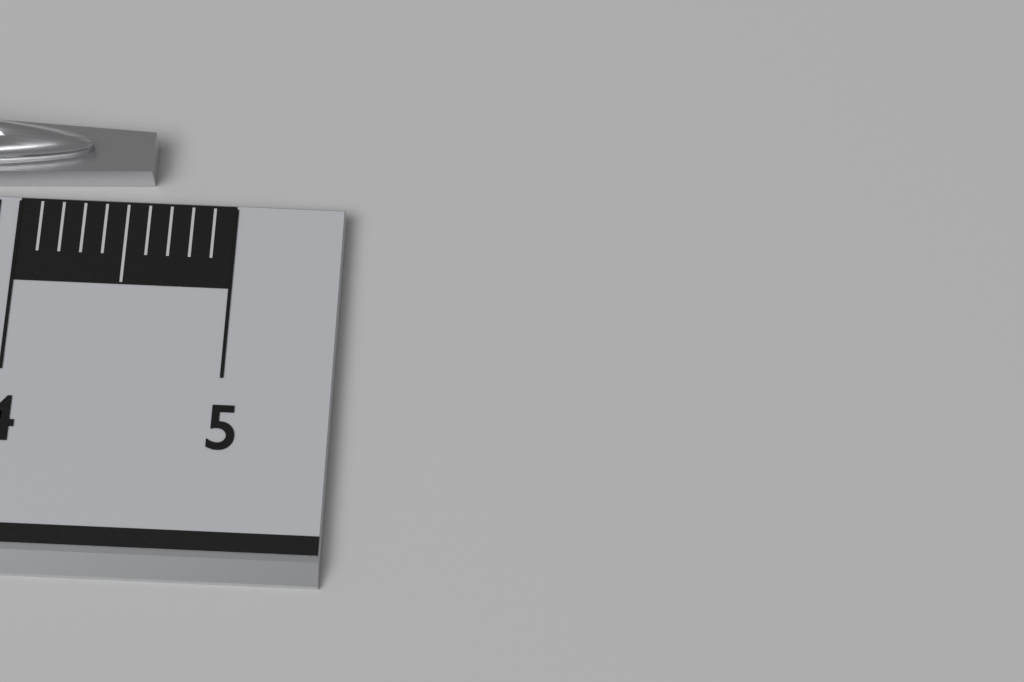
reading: 4.6 cm
